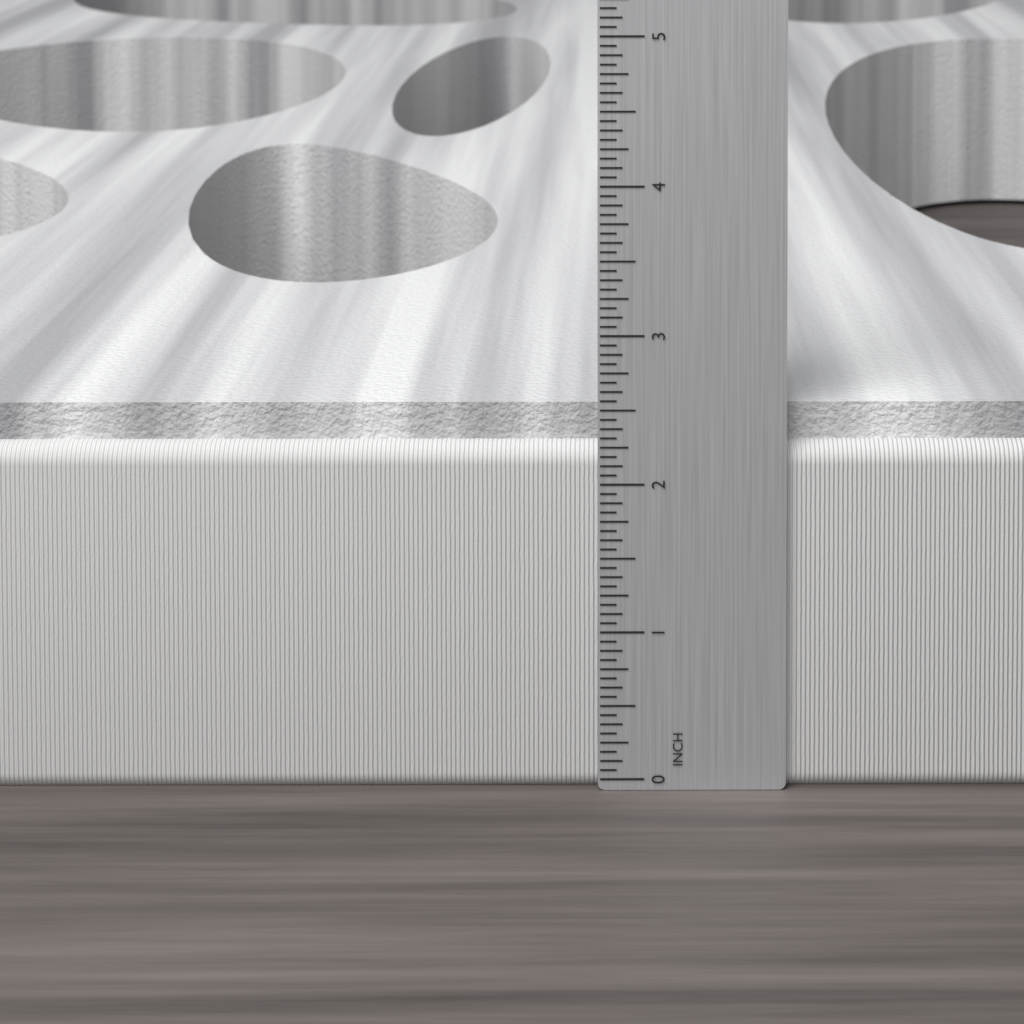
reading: 2.5000 in
